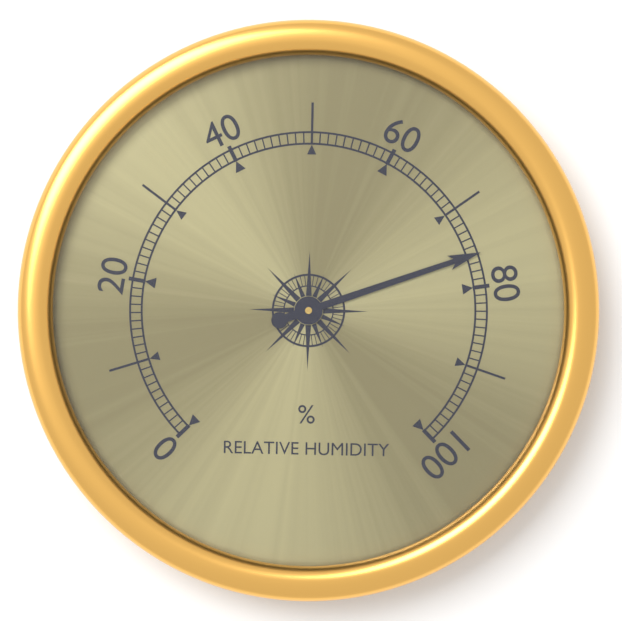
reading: 76 %
